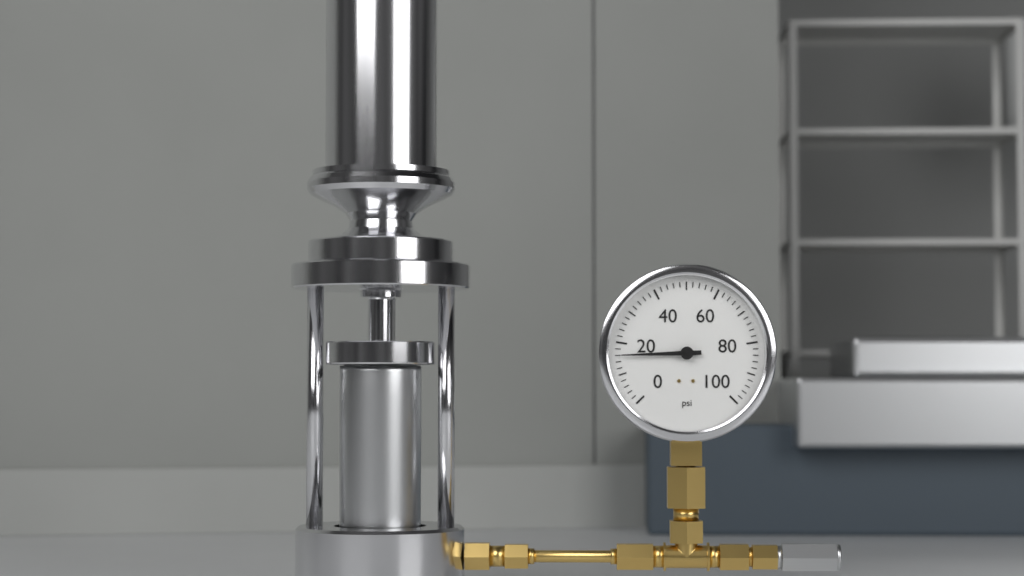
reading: 16 psi
